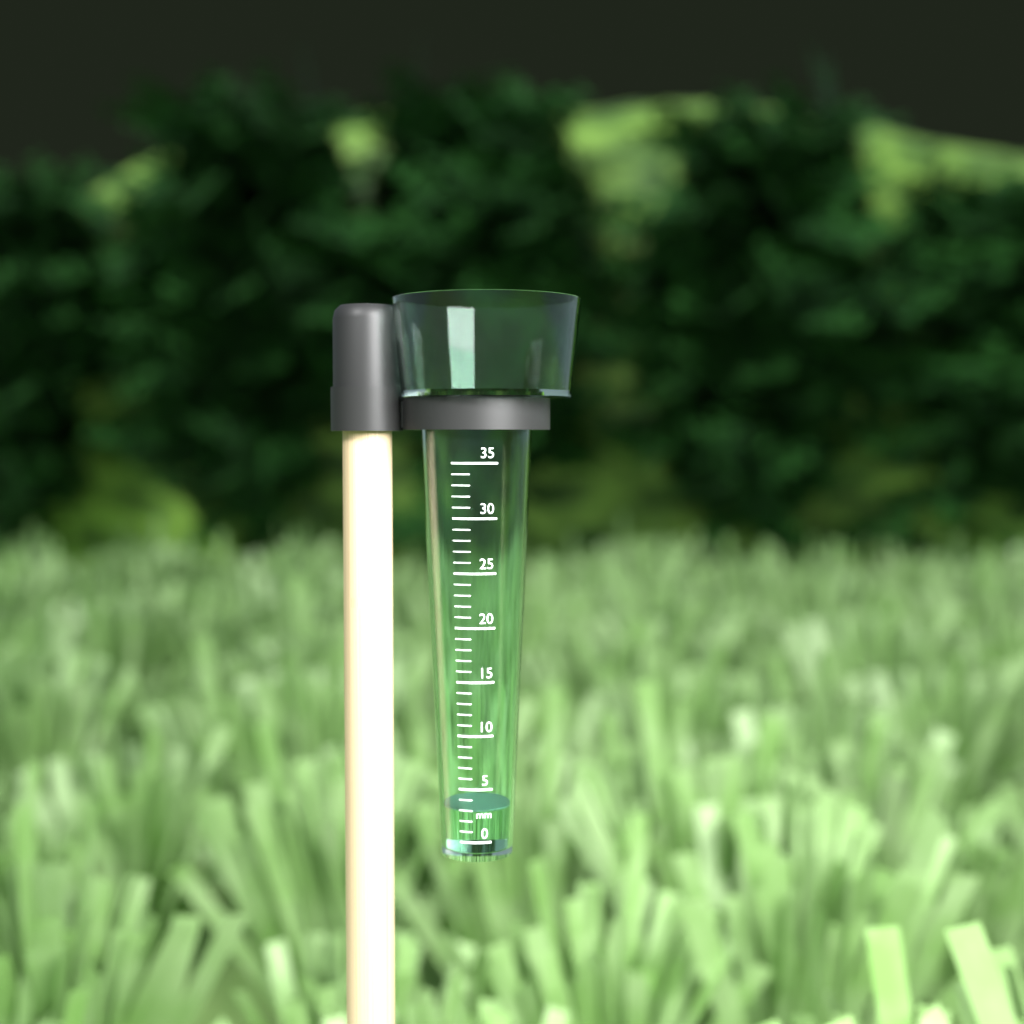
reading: 3 mm
